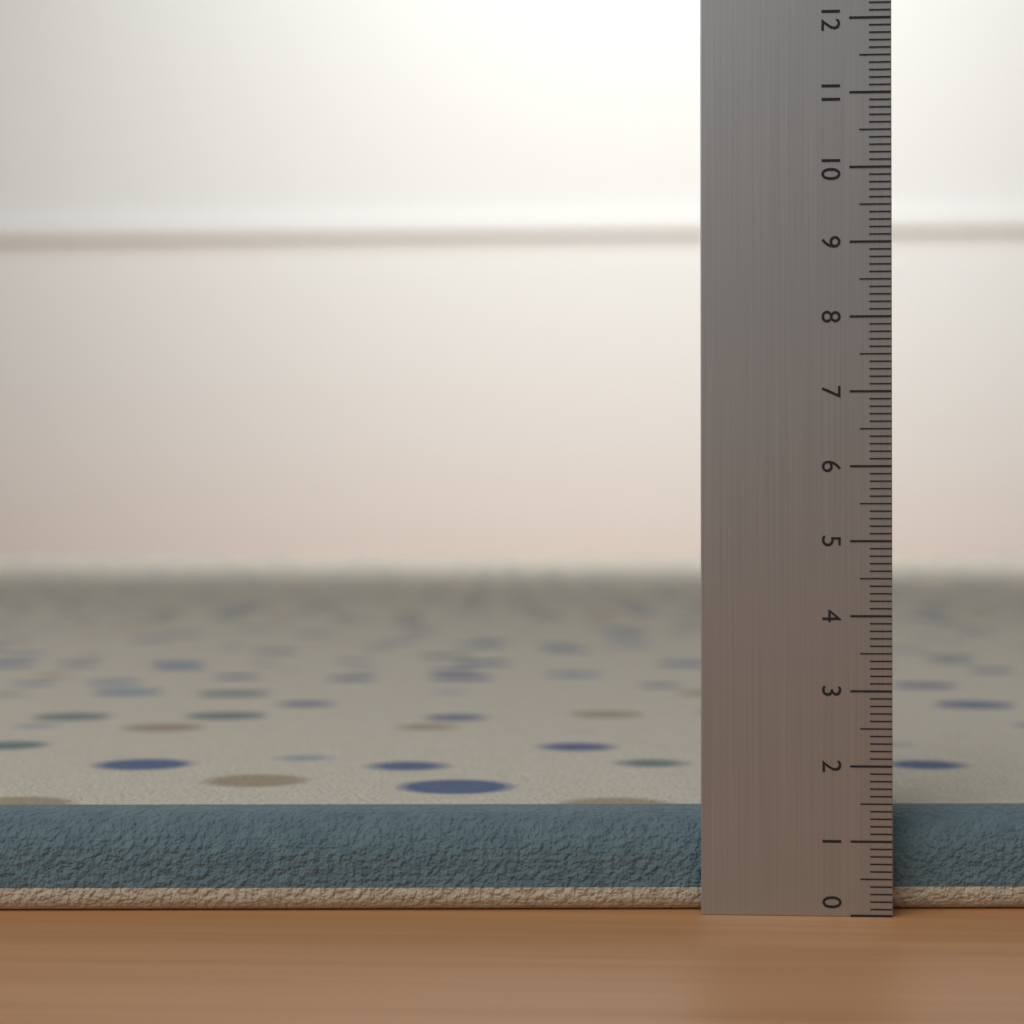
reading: 1.3 (no unit)
